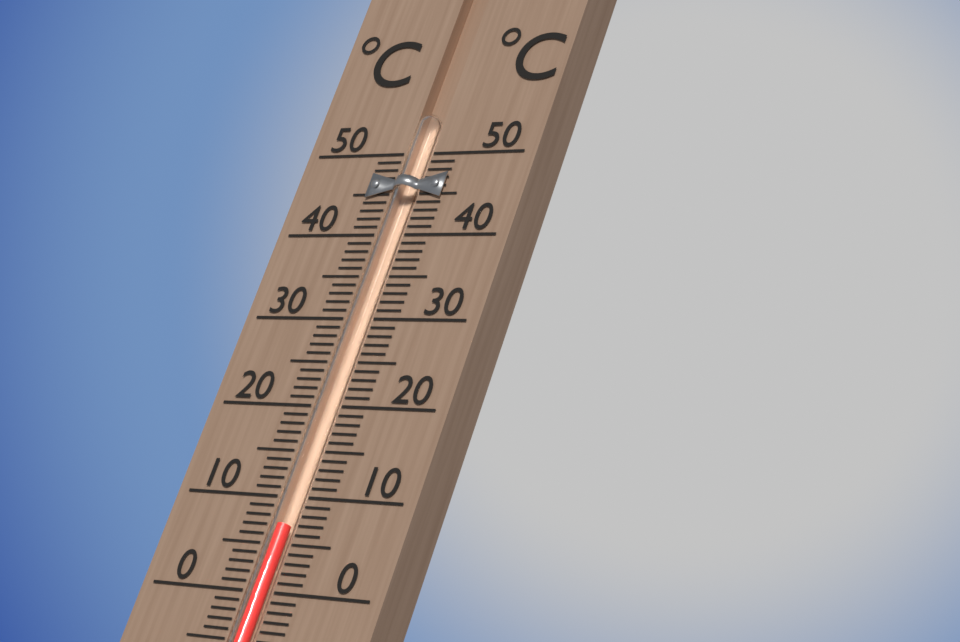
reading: 7 °C
